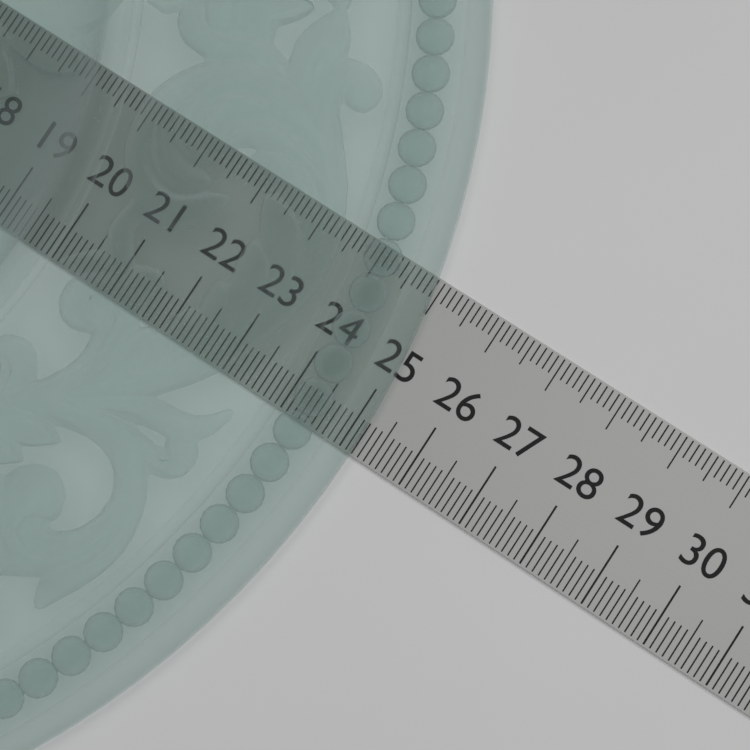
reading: 25.2 (no unit)
